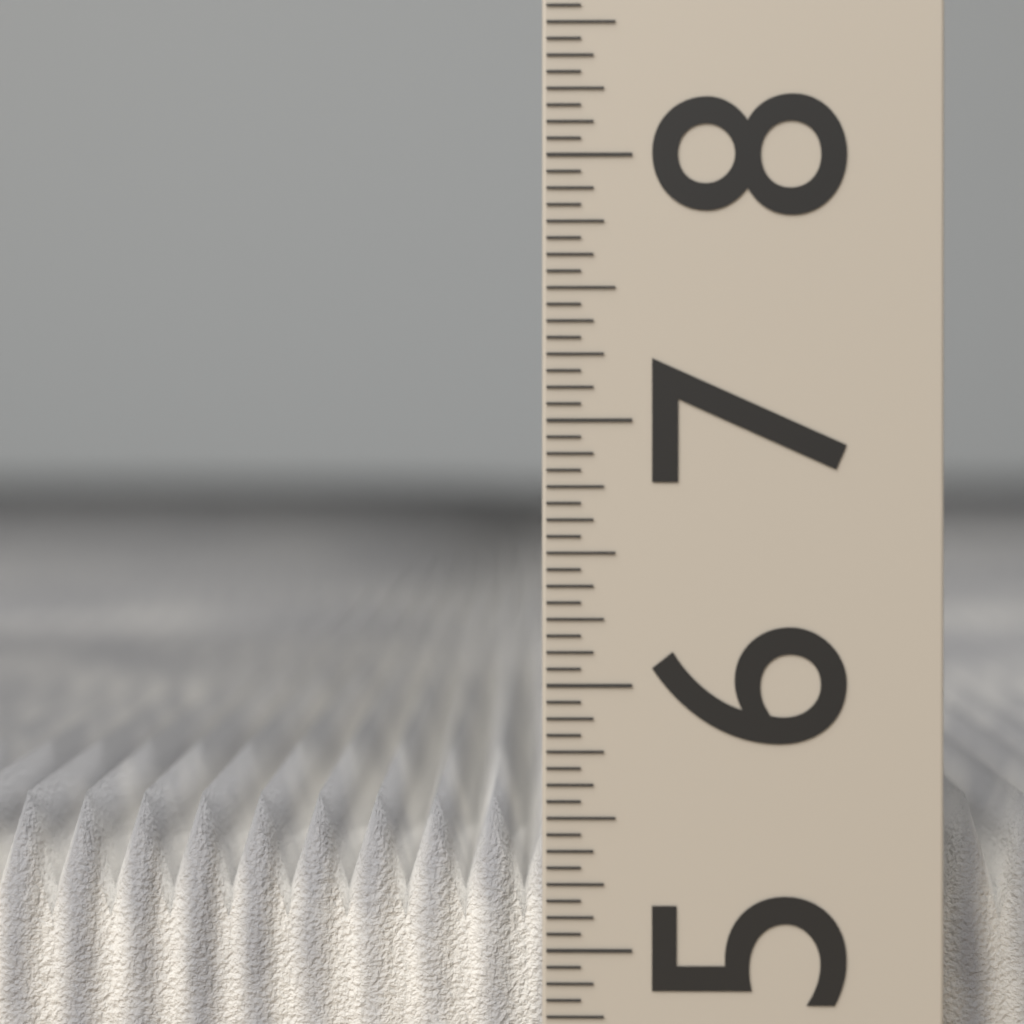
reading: 5.5000 (no unit)
